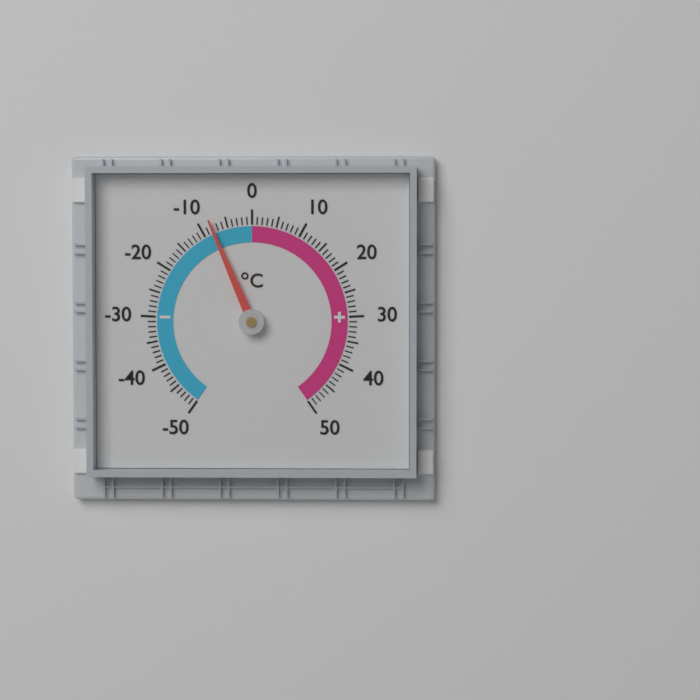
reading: -8 °C
